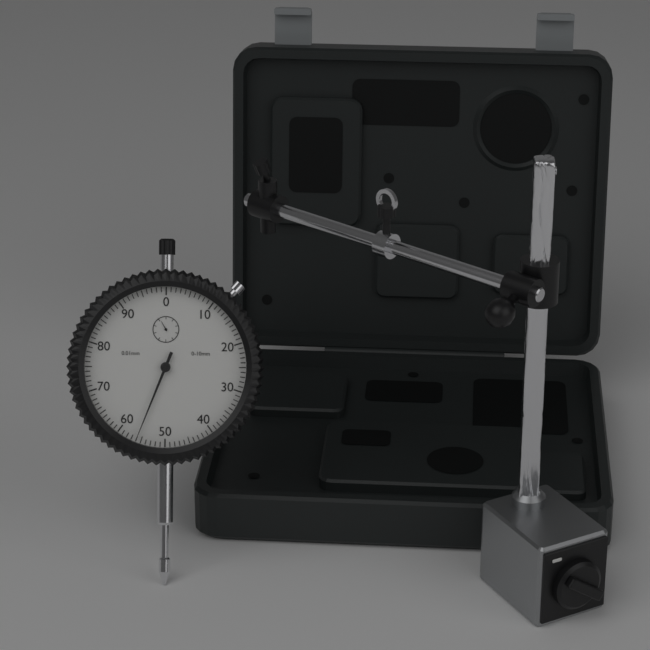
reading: 0.56 mm
